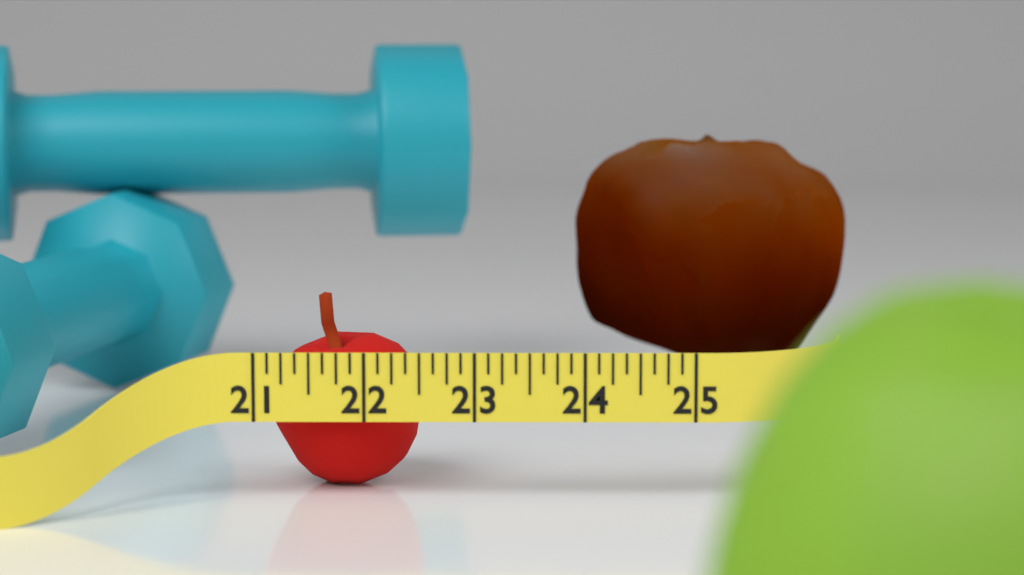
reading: 22.500 (no unit)
